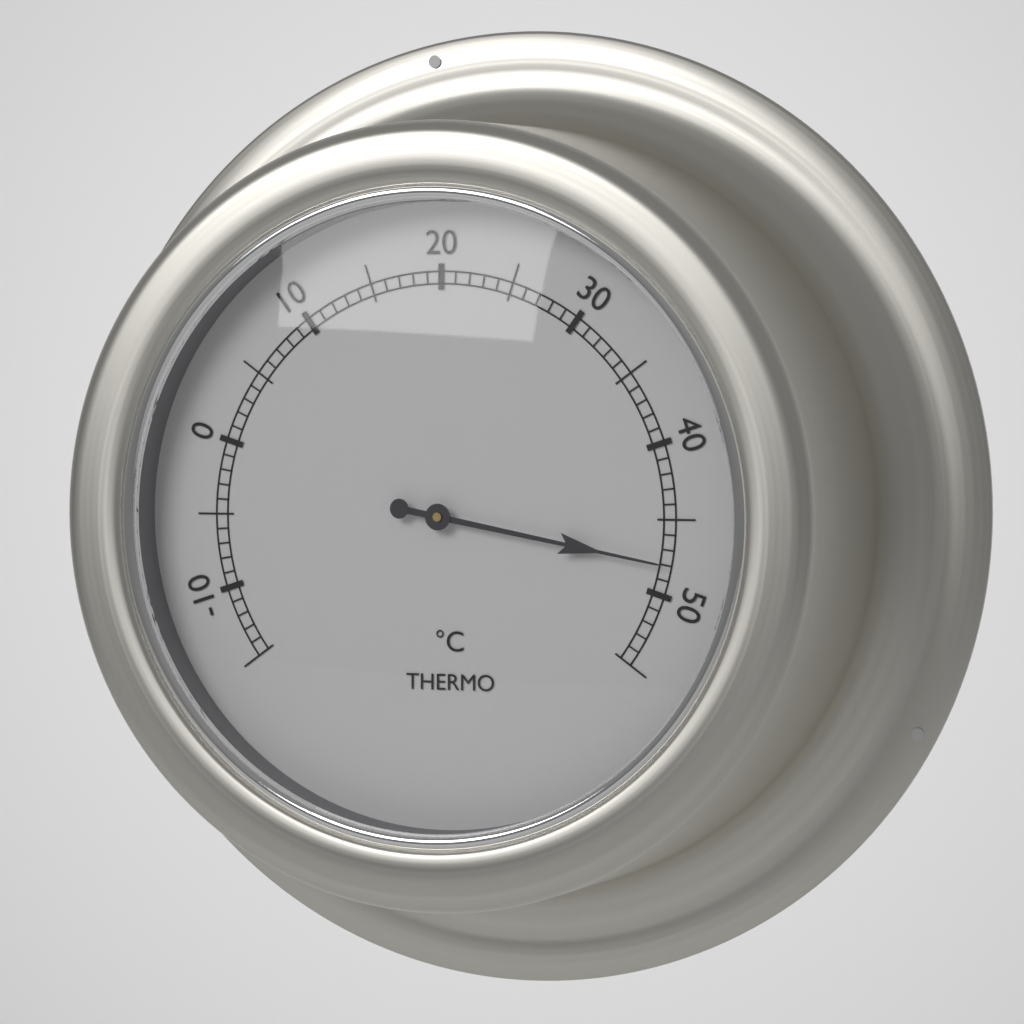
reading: 48 °C
